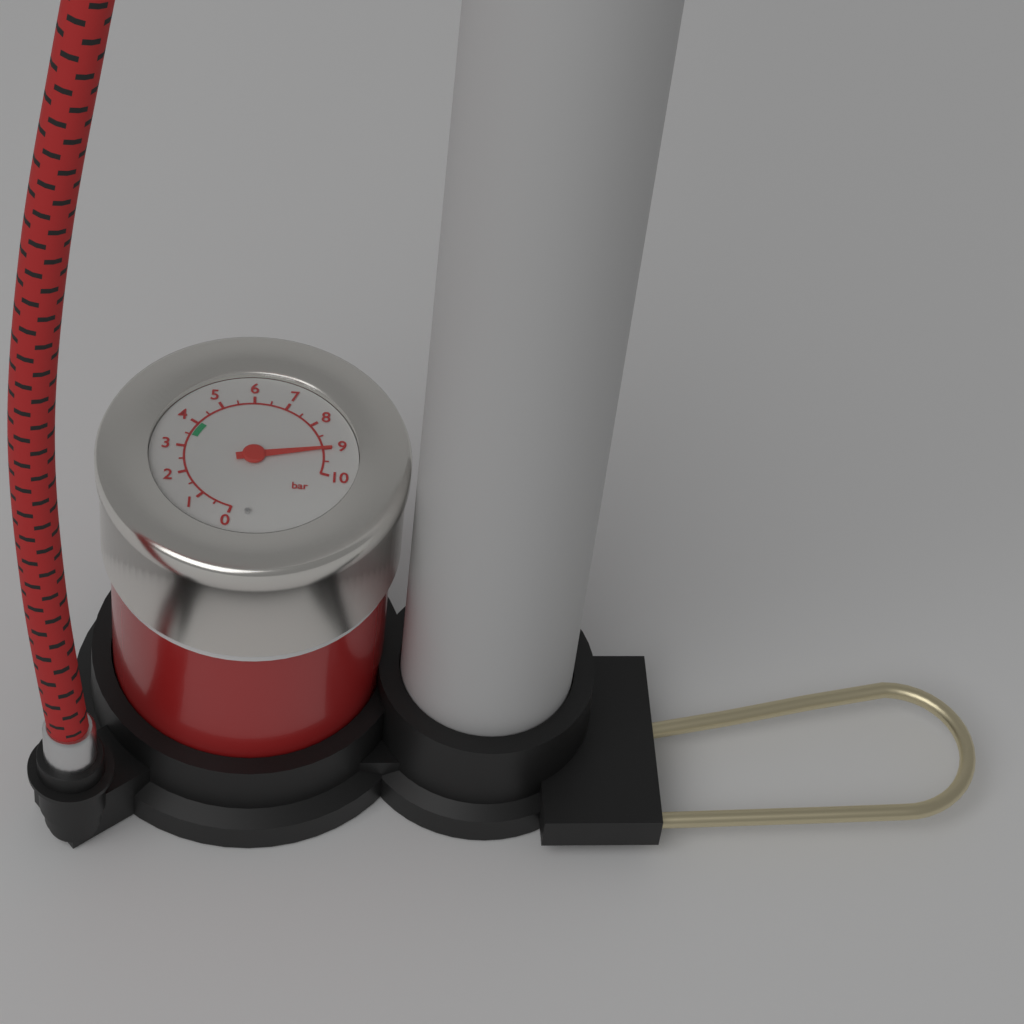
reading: 9.0 bar
